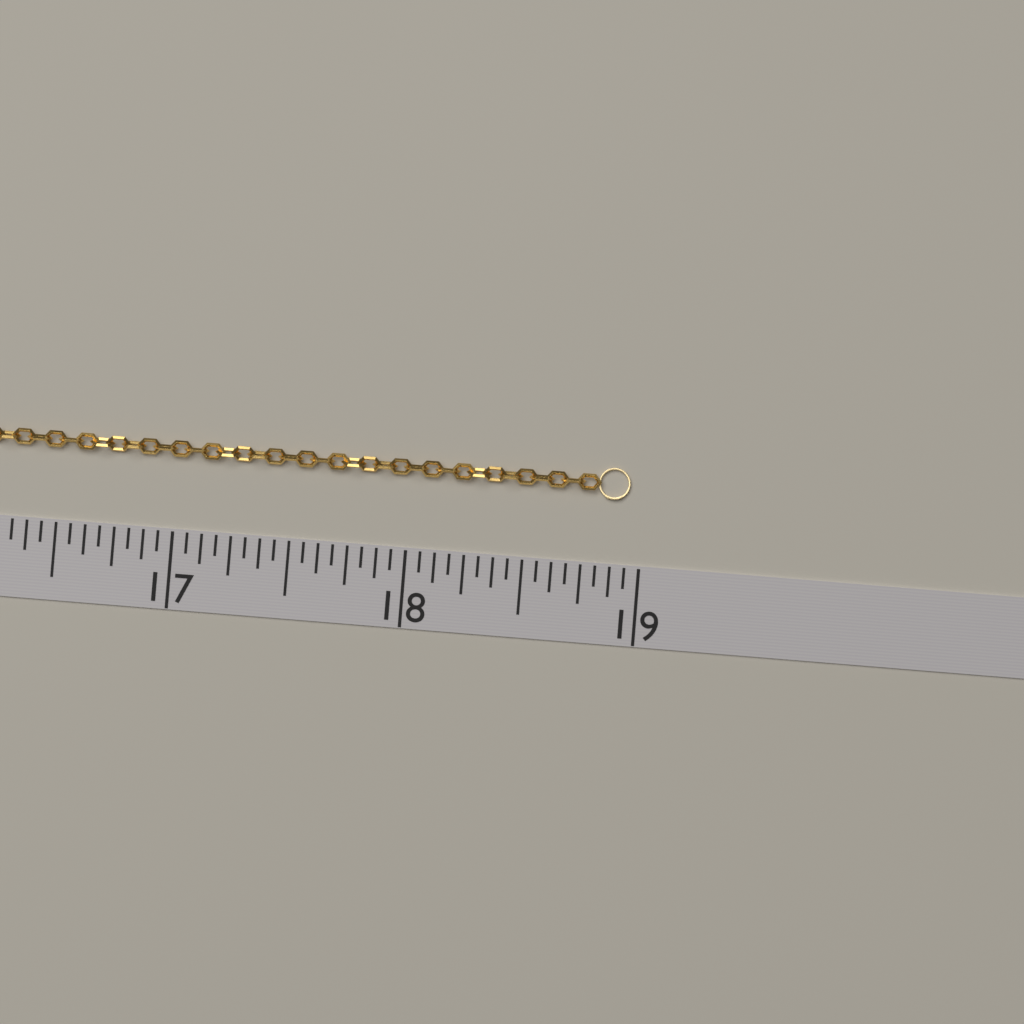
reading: 18.9375 (no unit)
